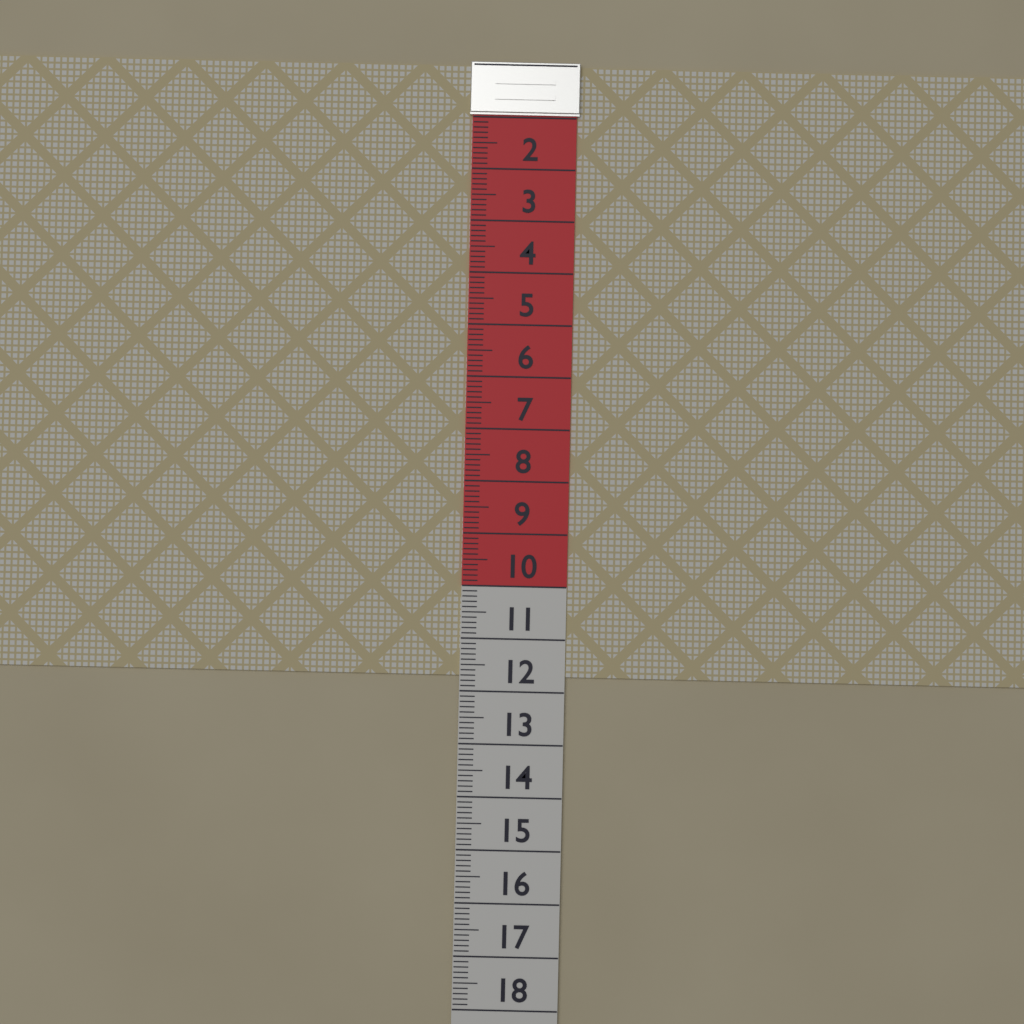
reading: 11.7 (no unit)
